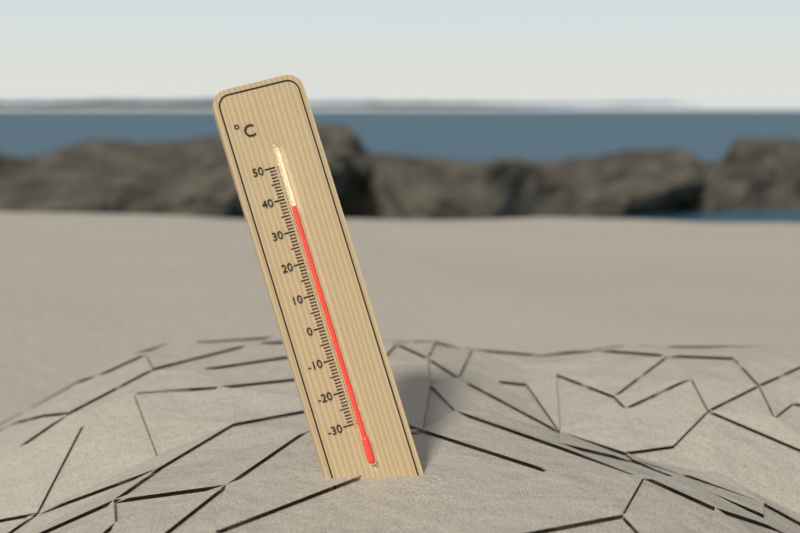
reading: 37 °C
